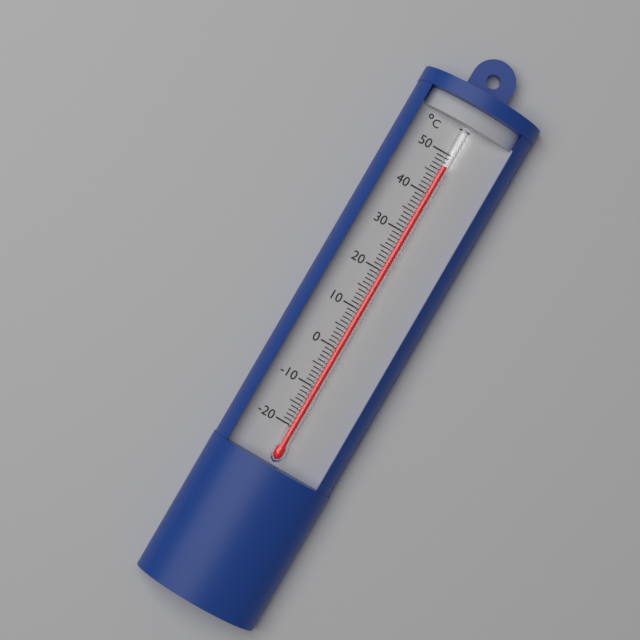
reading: 47 °C
